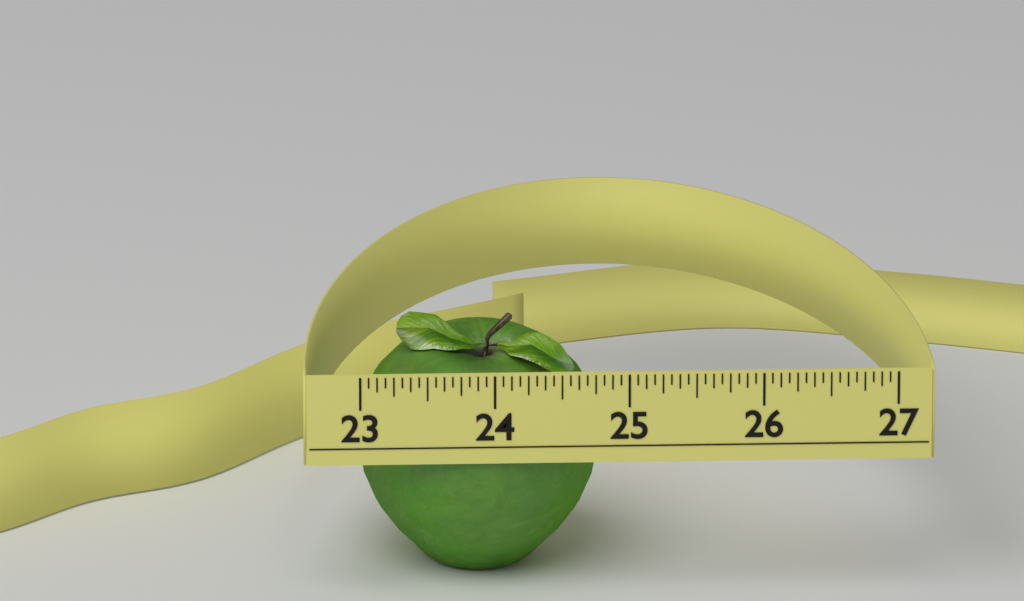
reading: 24.8125 (no unit)
